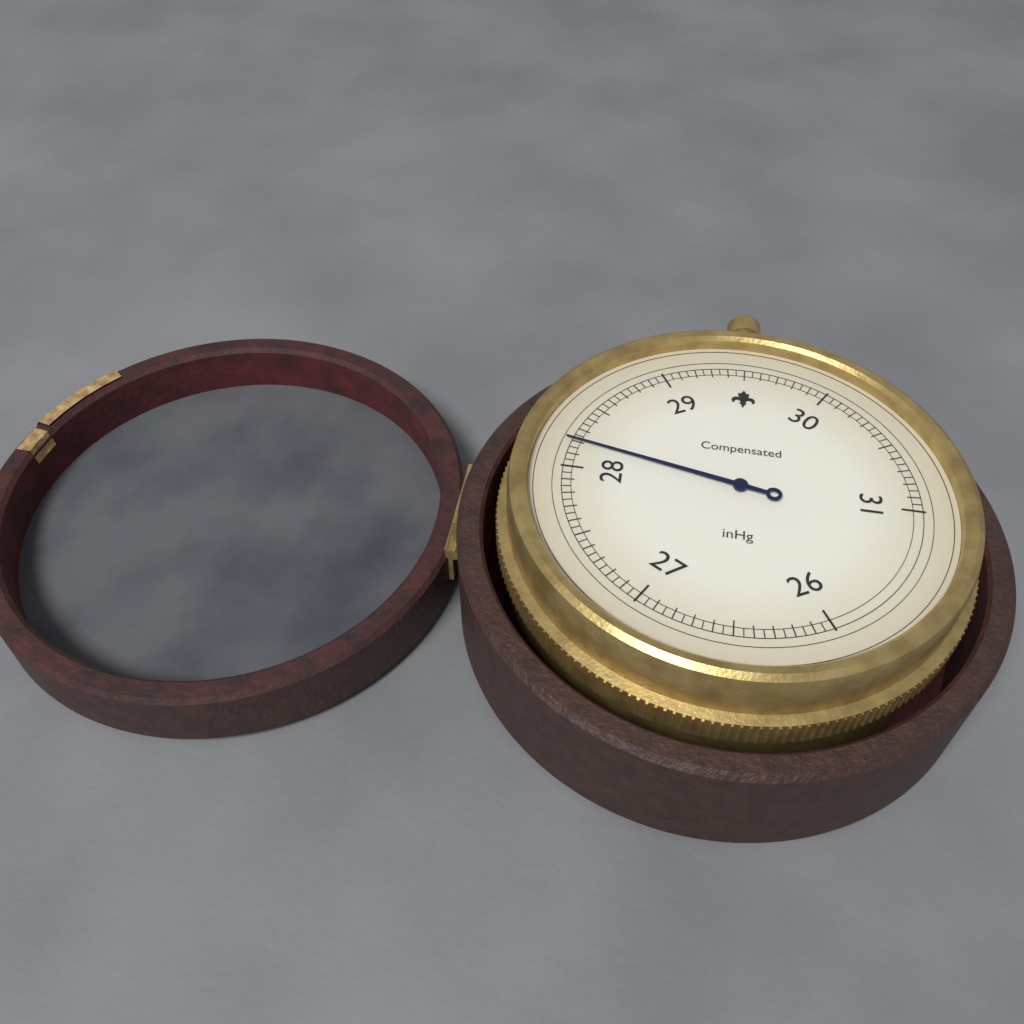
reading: 28.20 inHg
